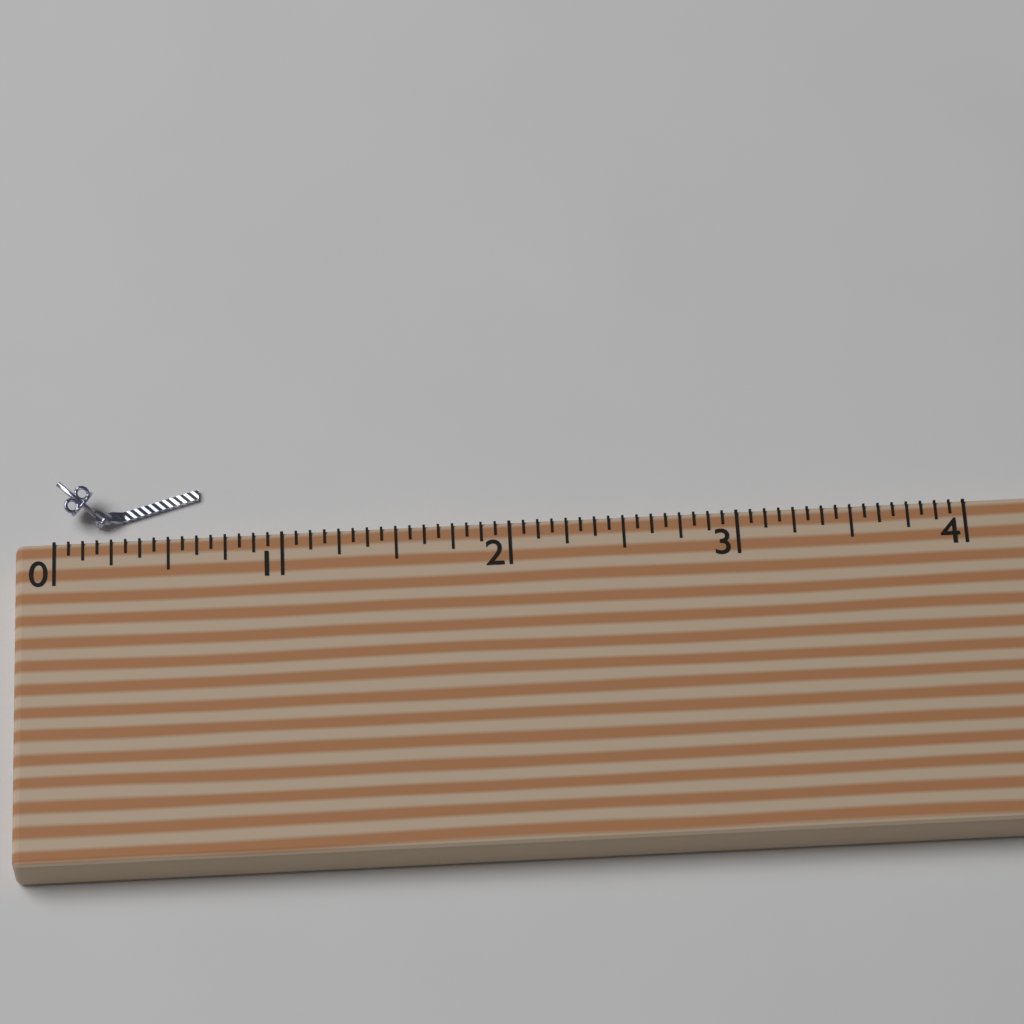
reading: 0.6250 (no unit)
